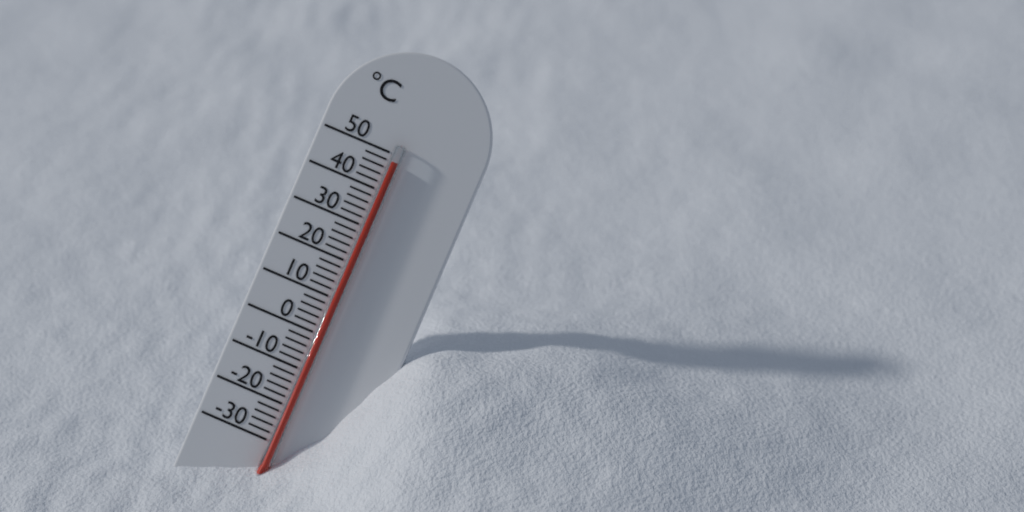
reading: 48 °C
